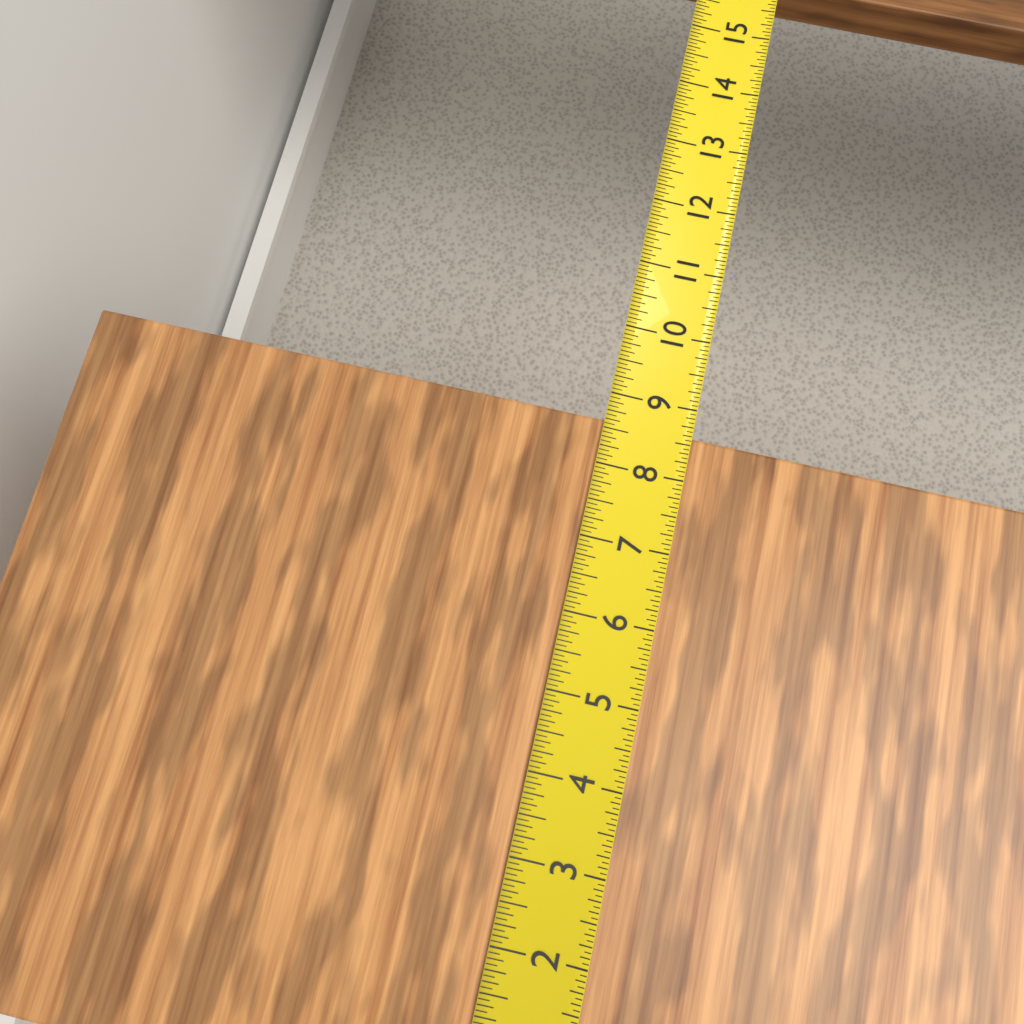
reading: 8.6250 in
